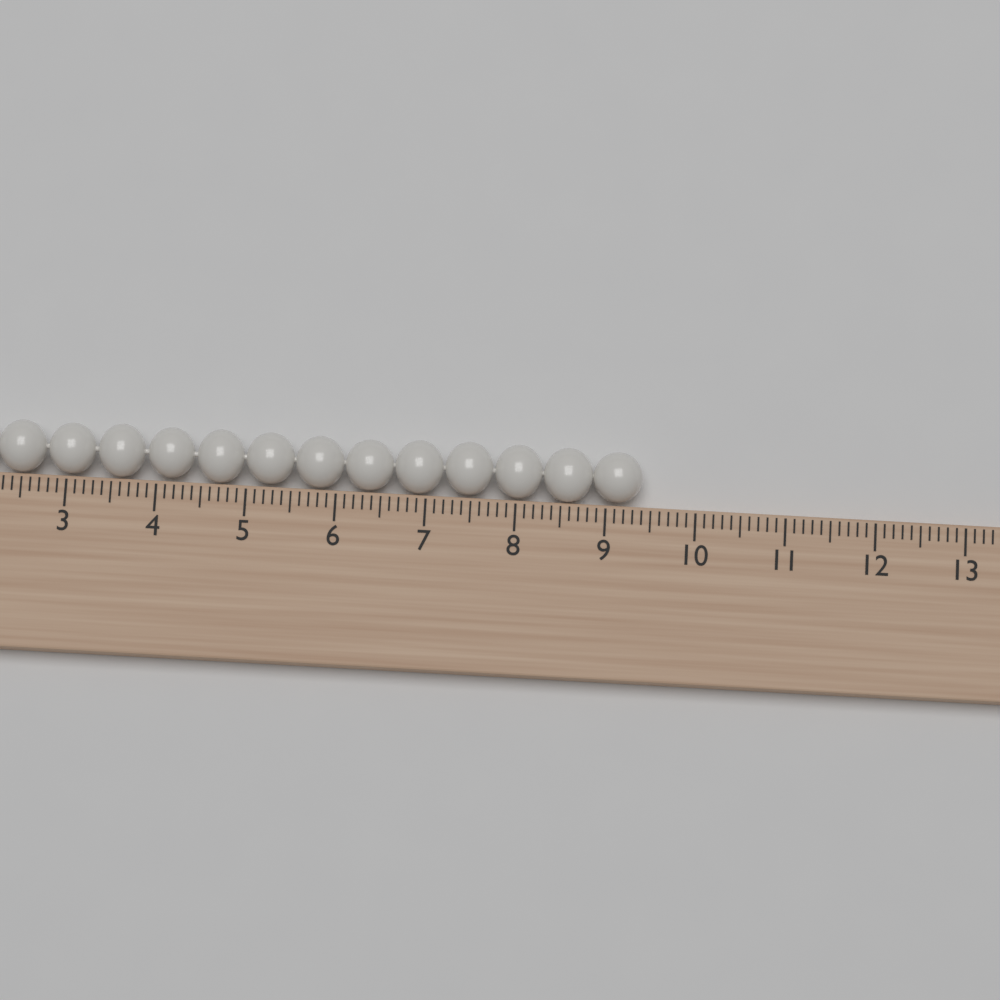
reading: 9.4 cm
